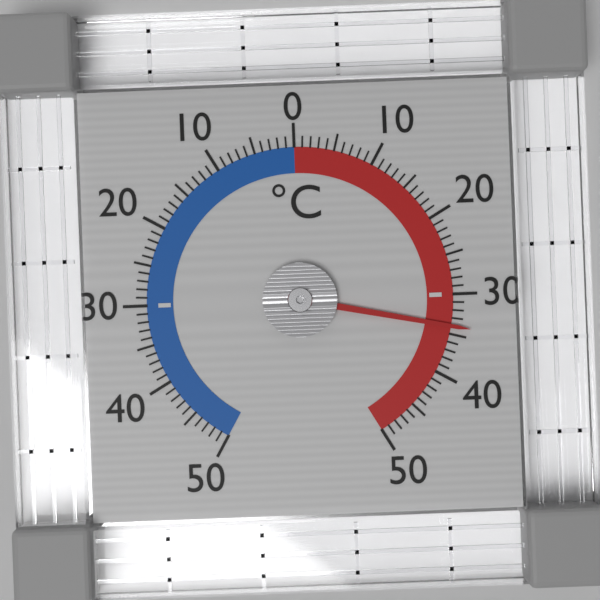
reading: 34 °C
